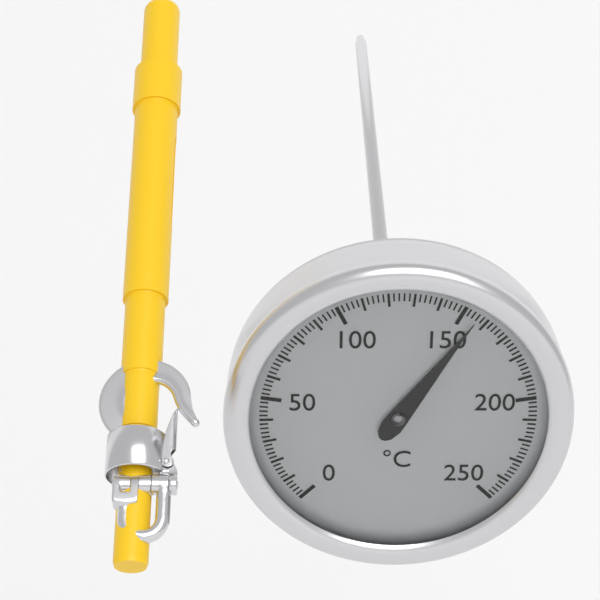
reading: 156 °C
